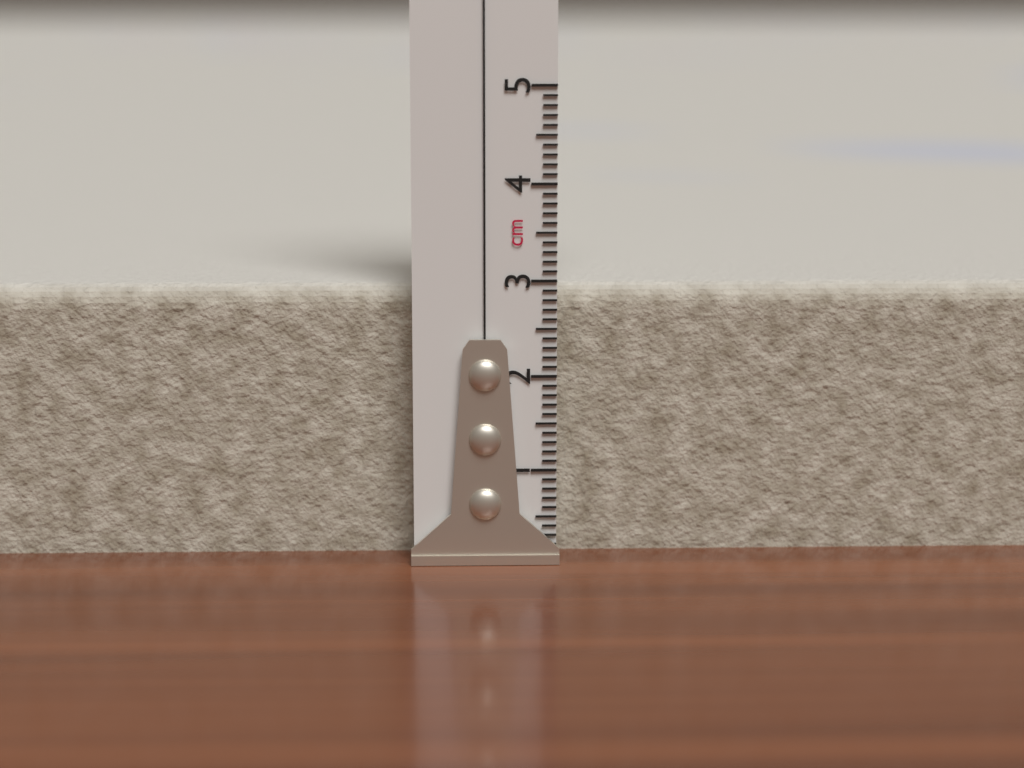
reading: 2.9 cm
